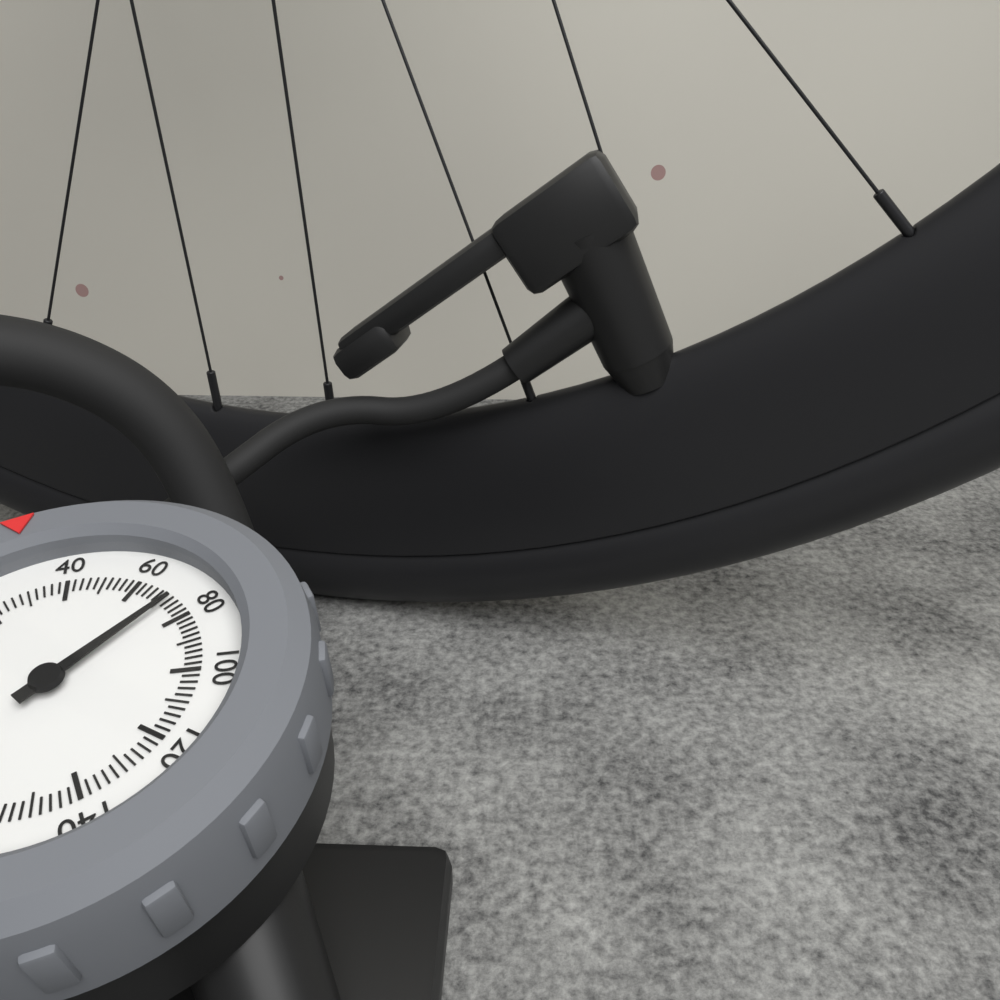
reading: 72 psi
